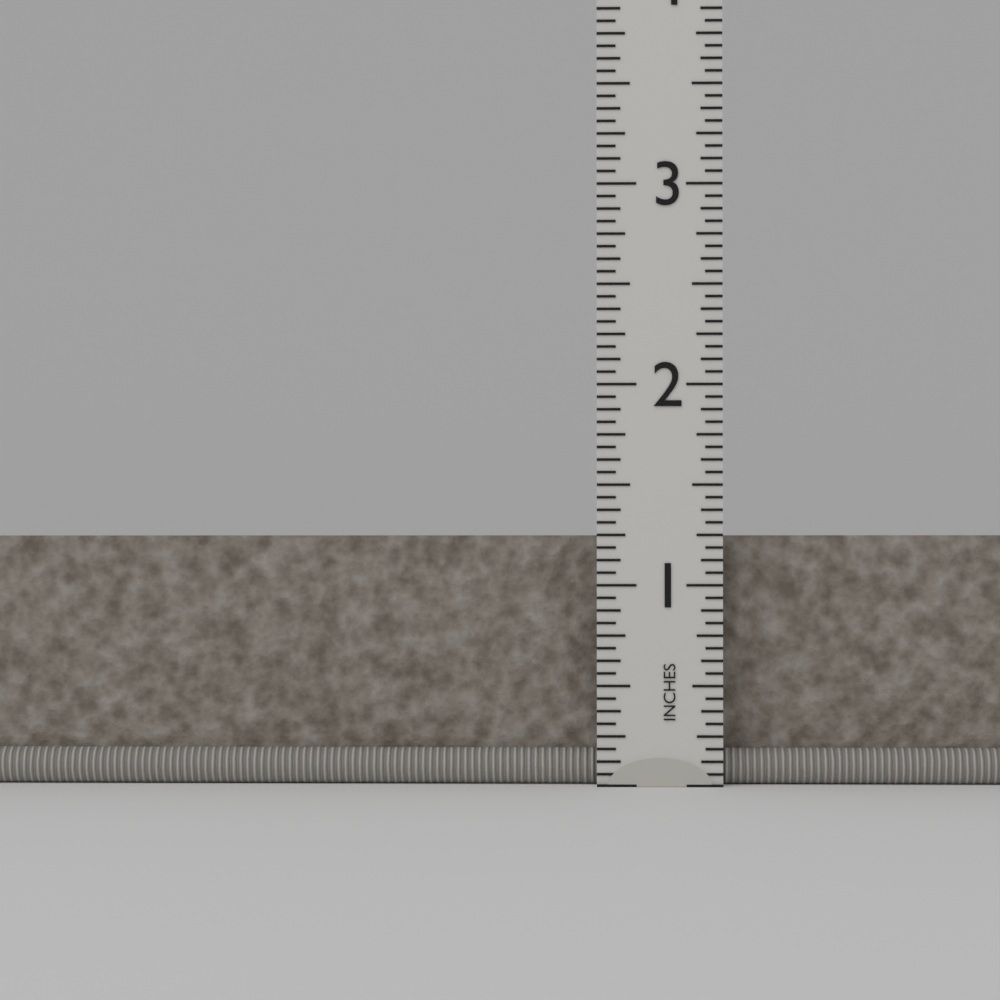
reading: 1.2500 in
